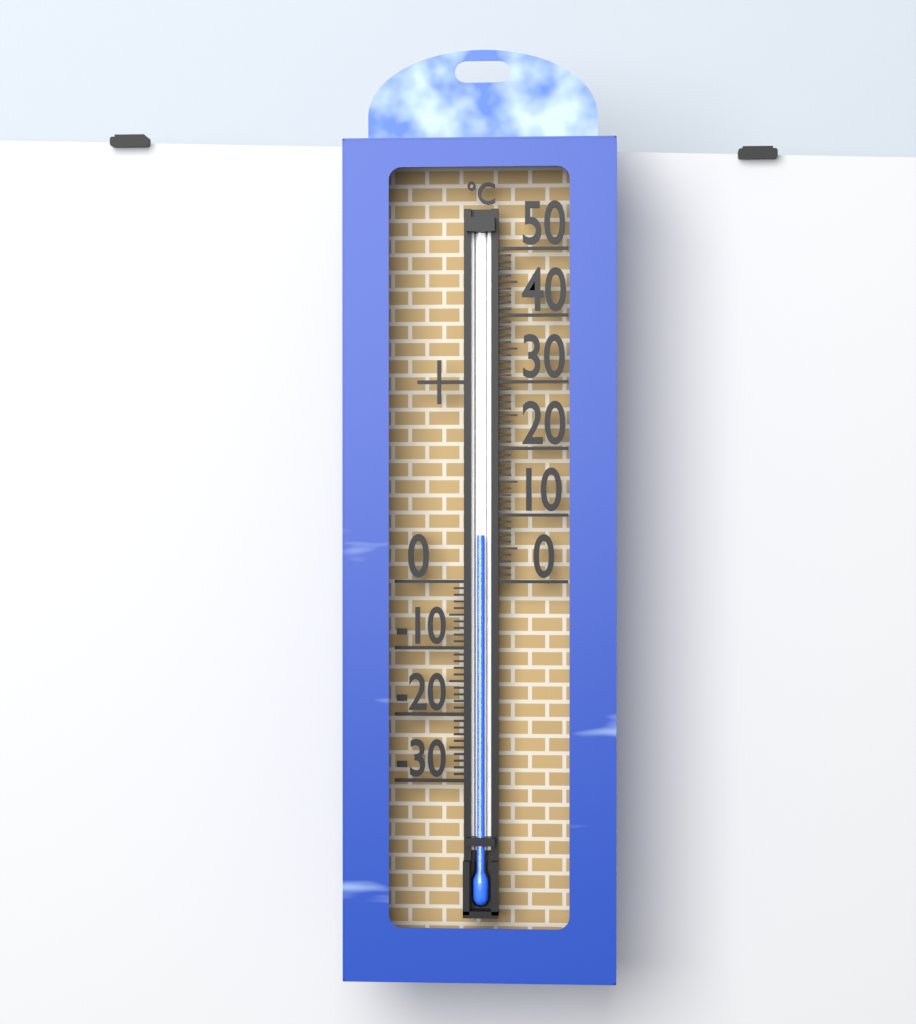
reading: 7 °C
